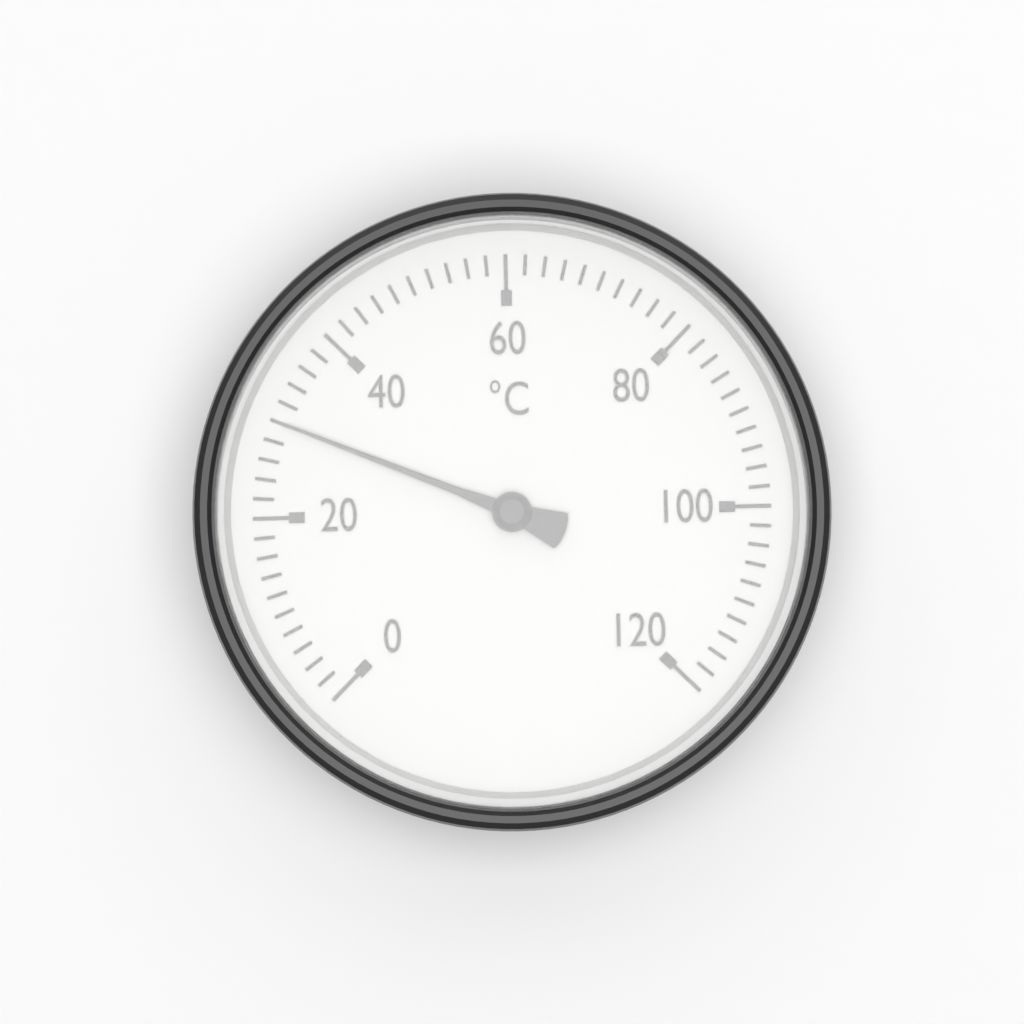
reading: 30 °C
